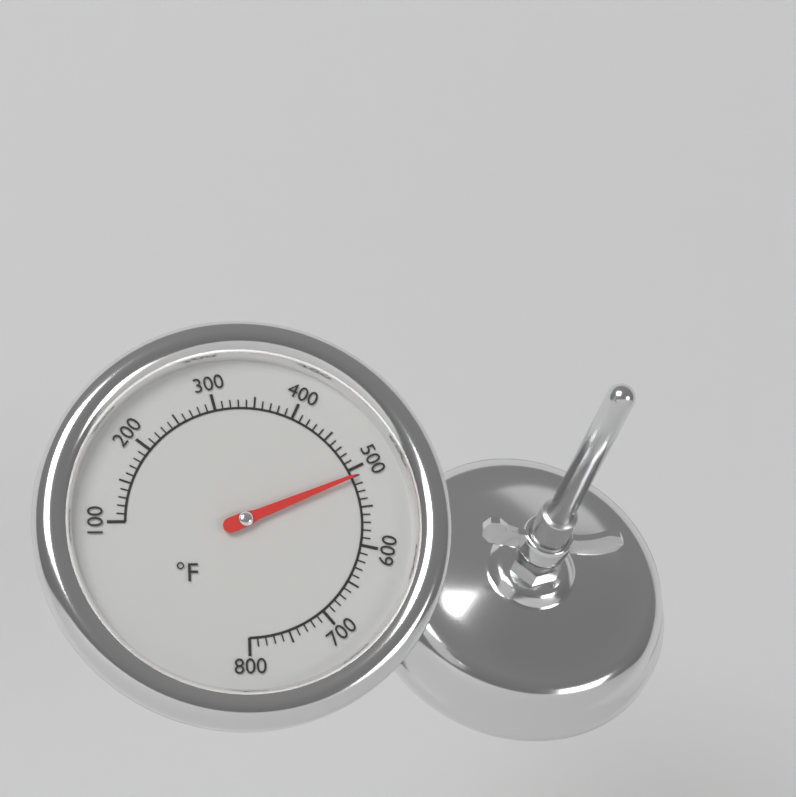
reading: 510 °F
